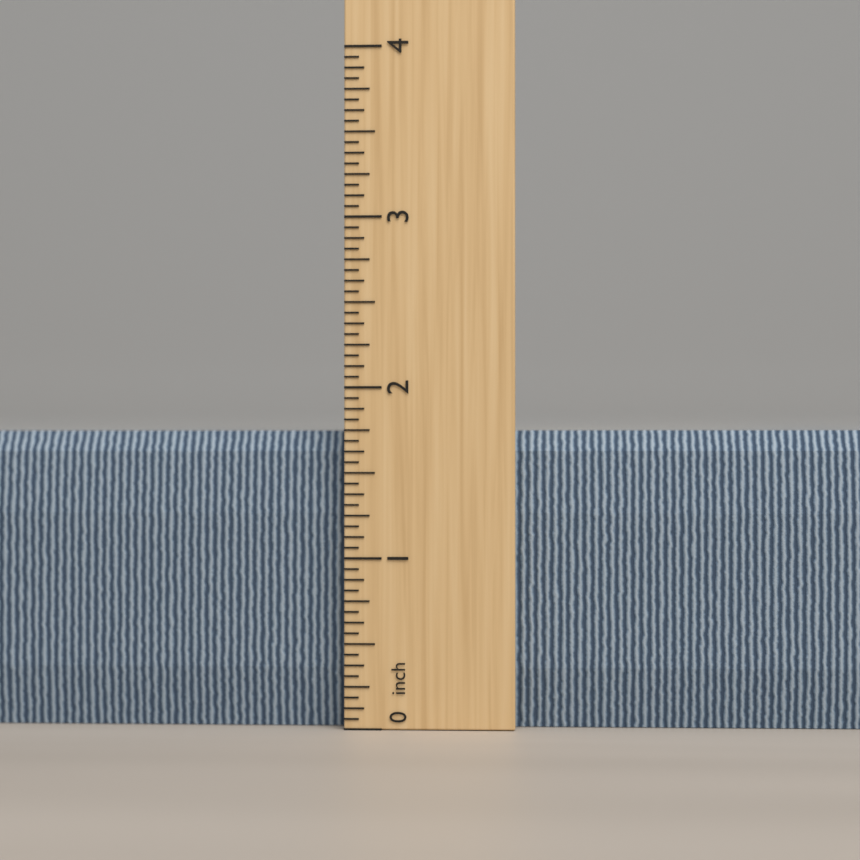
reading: 1.7500 inch
